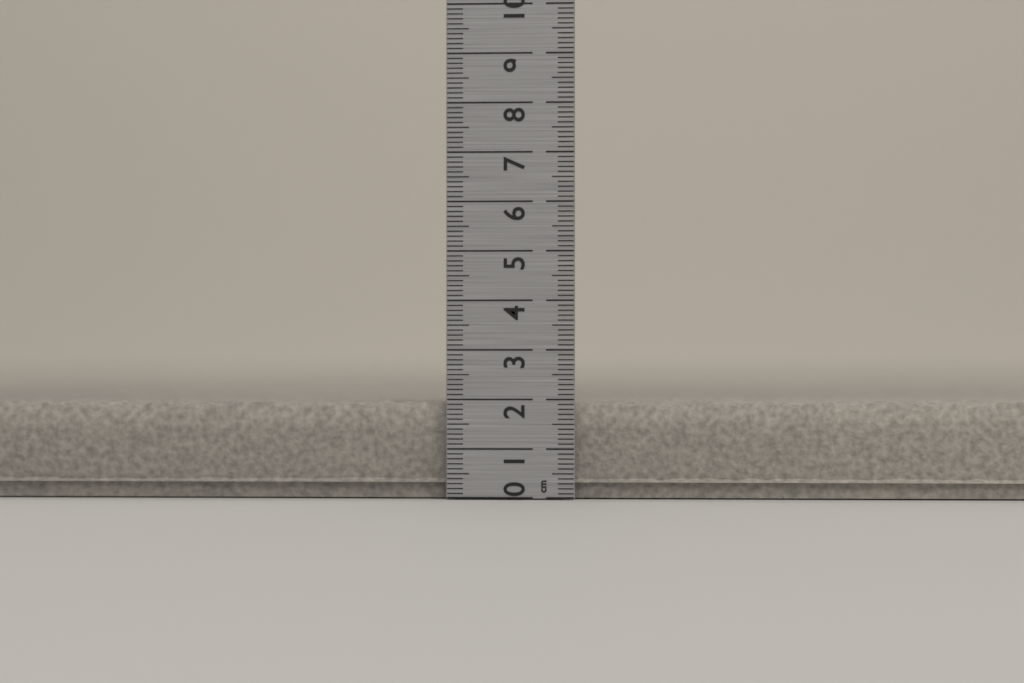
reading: 2.0 cm
